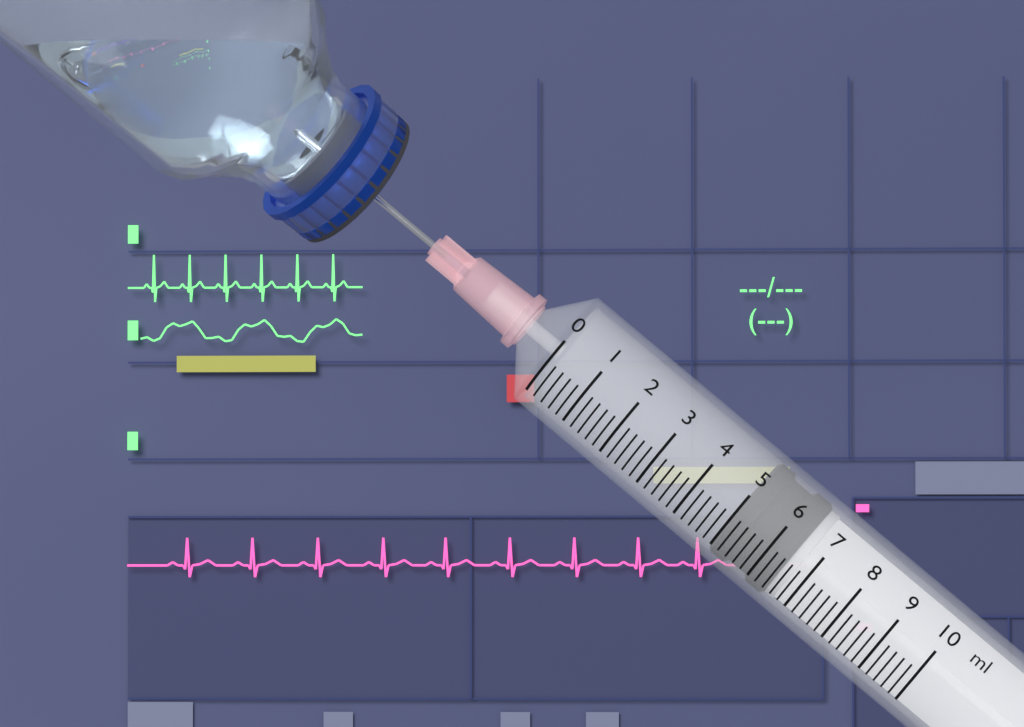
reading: 5.0 ml
